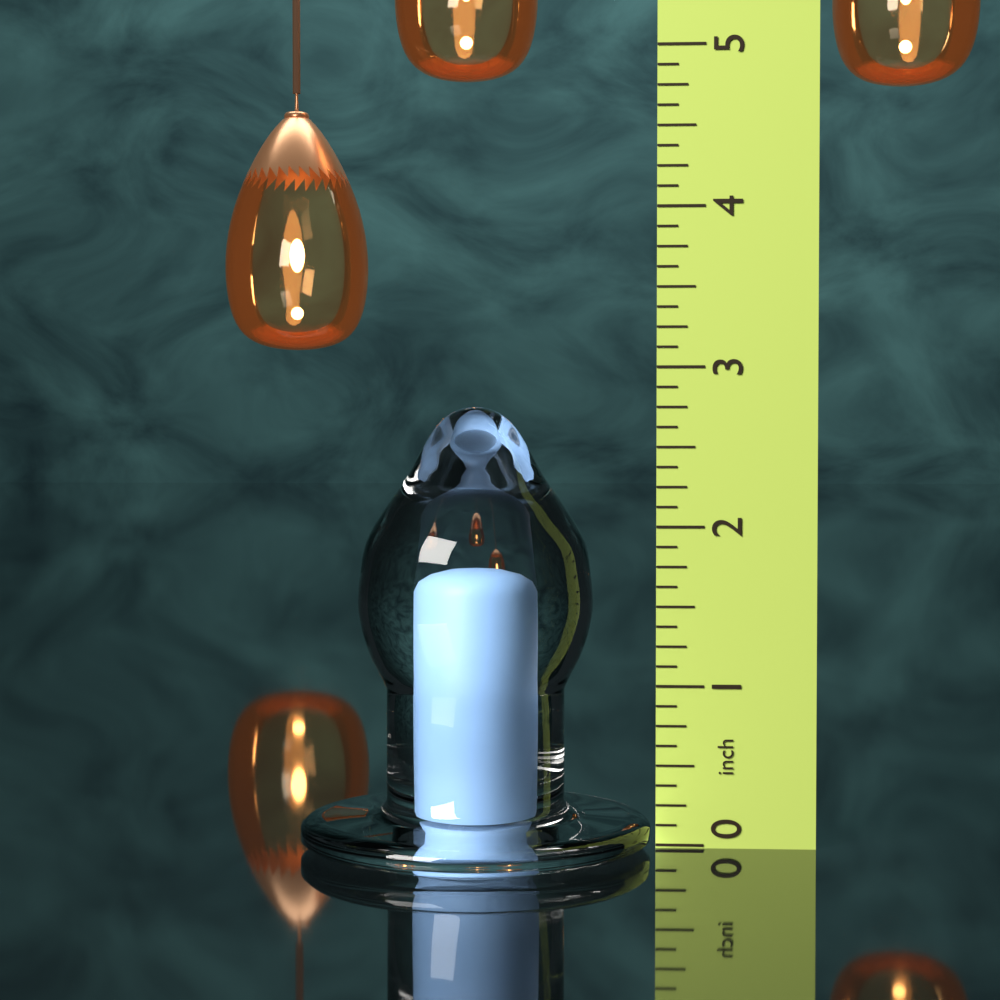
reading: 2.750 in
